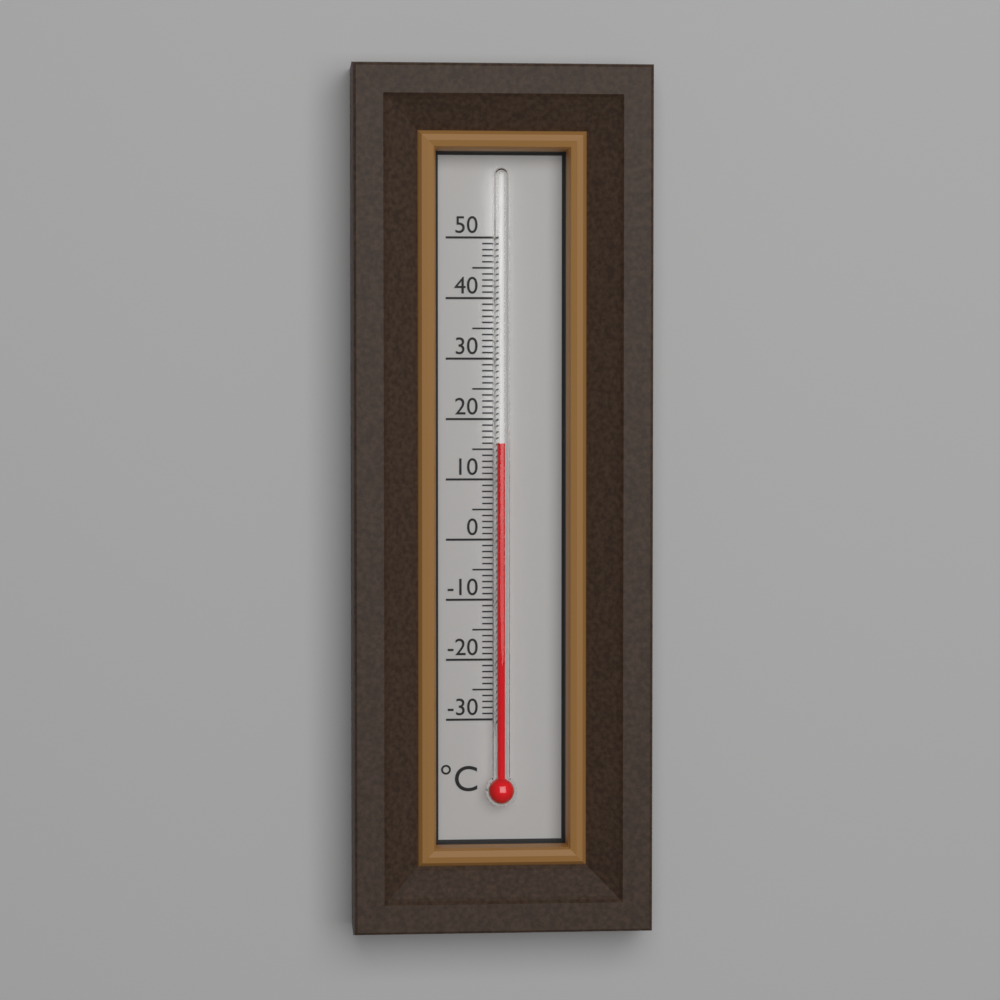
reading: 16 °C
